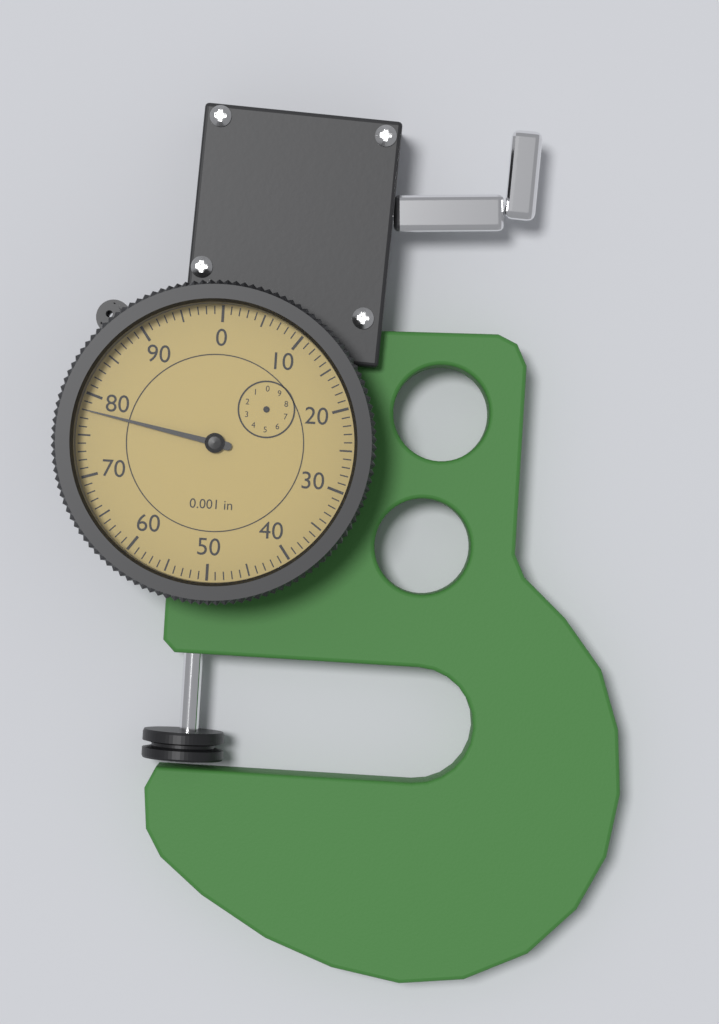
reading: 78 0.001 in
